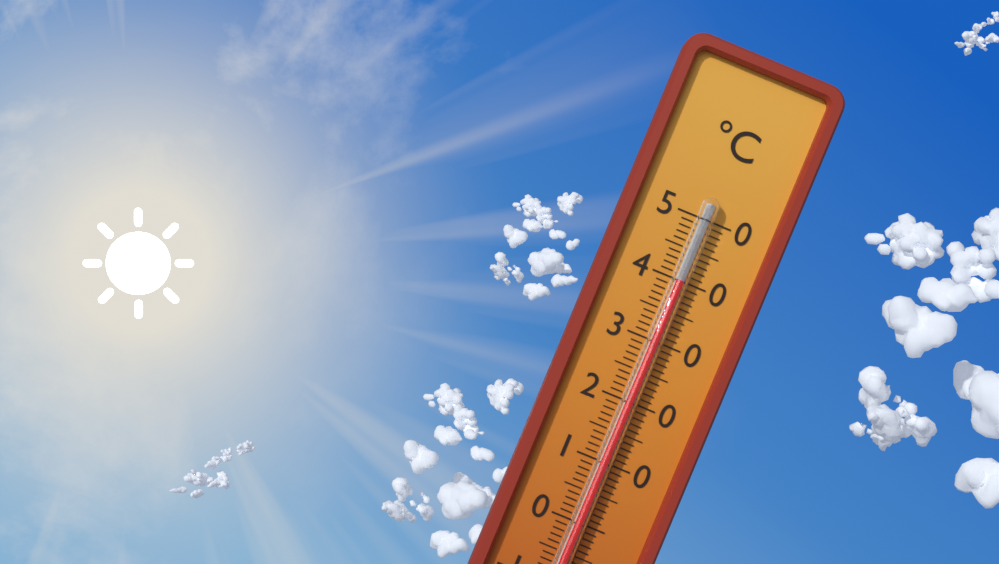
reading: 40 °C
